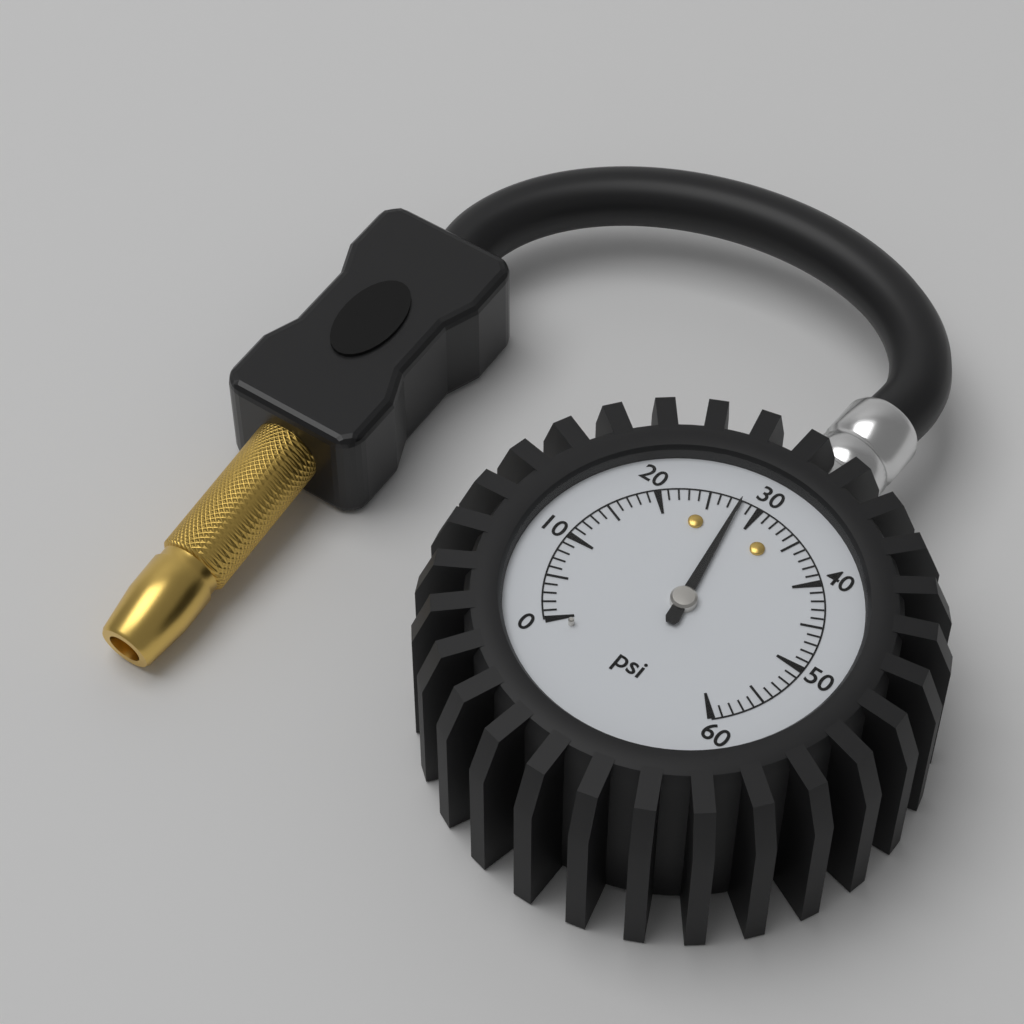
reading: 28 psi
